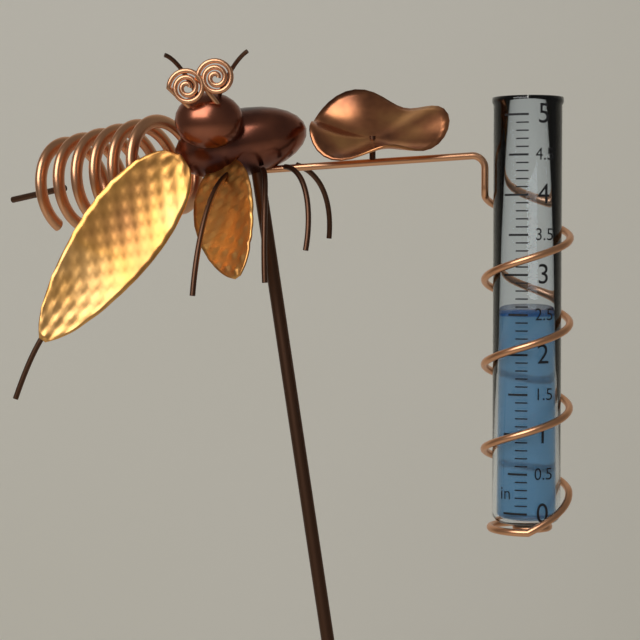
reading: 2.5 in
